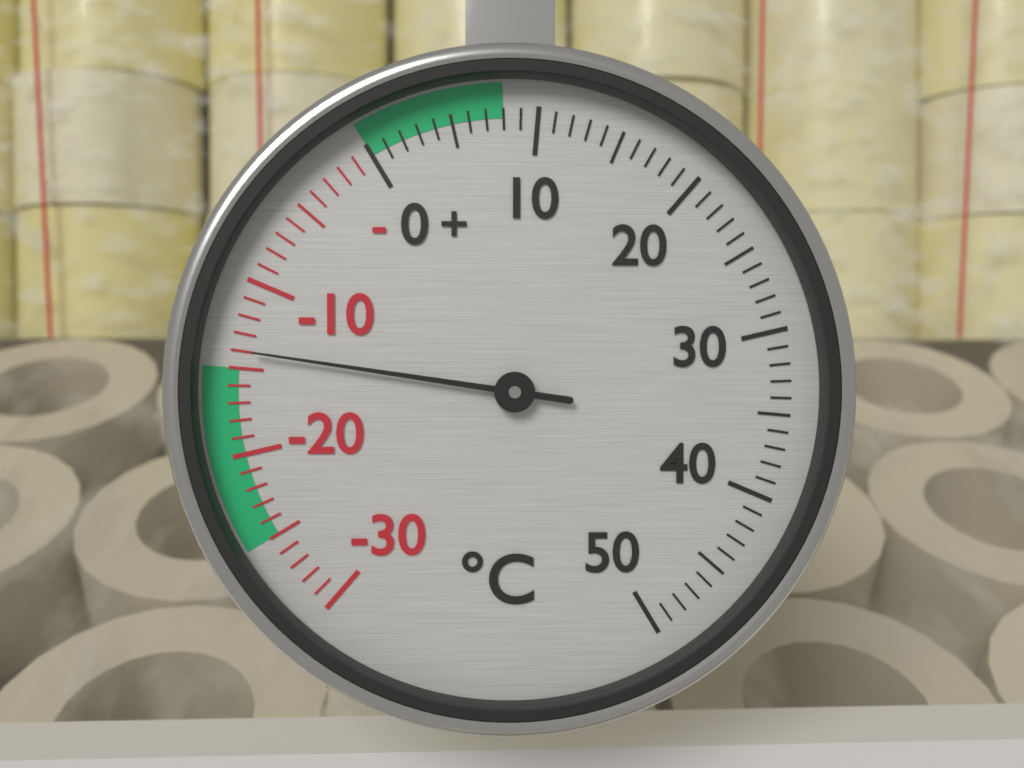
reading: -14 °C
